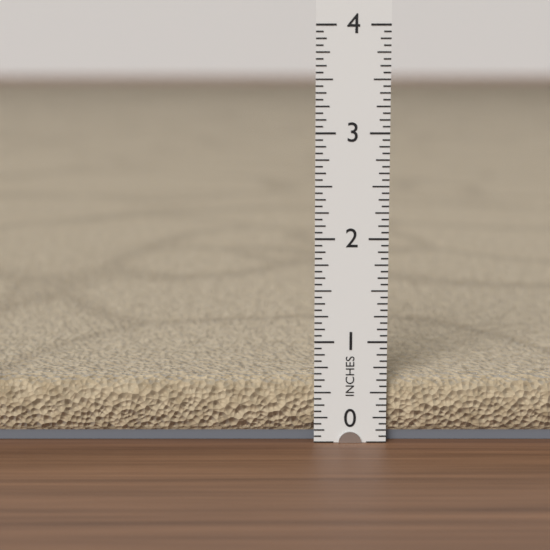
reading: 0.6250 in
